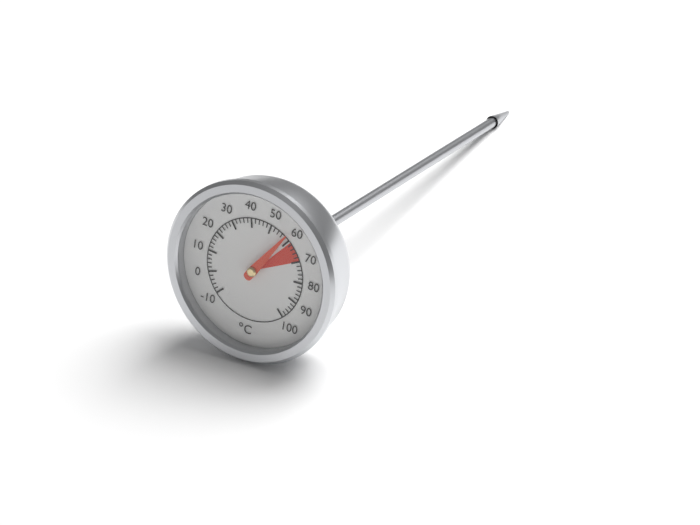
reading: 58 °C
